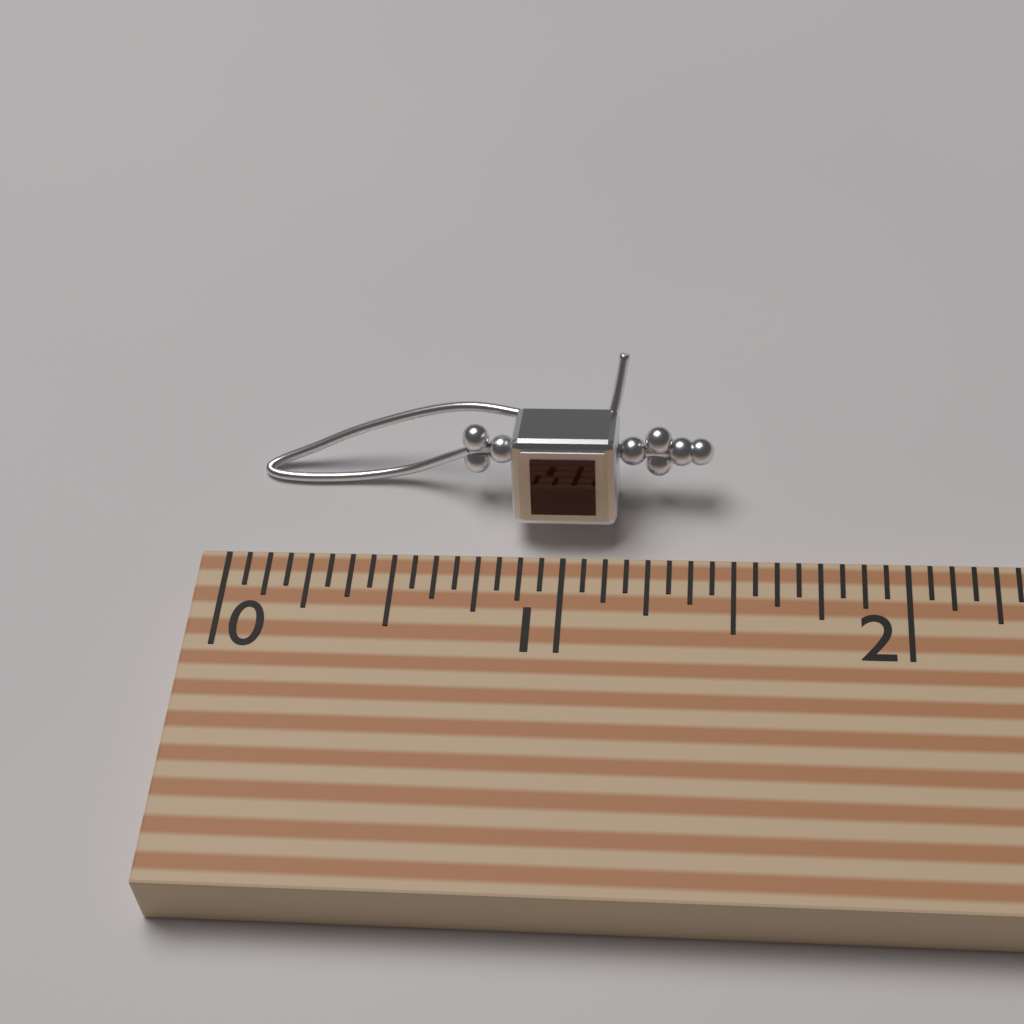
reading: 1.4375 (no unit)
